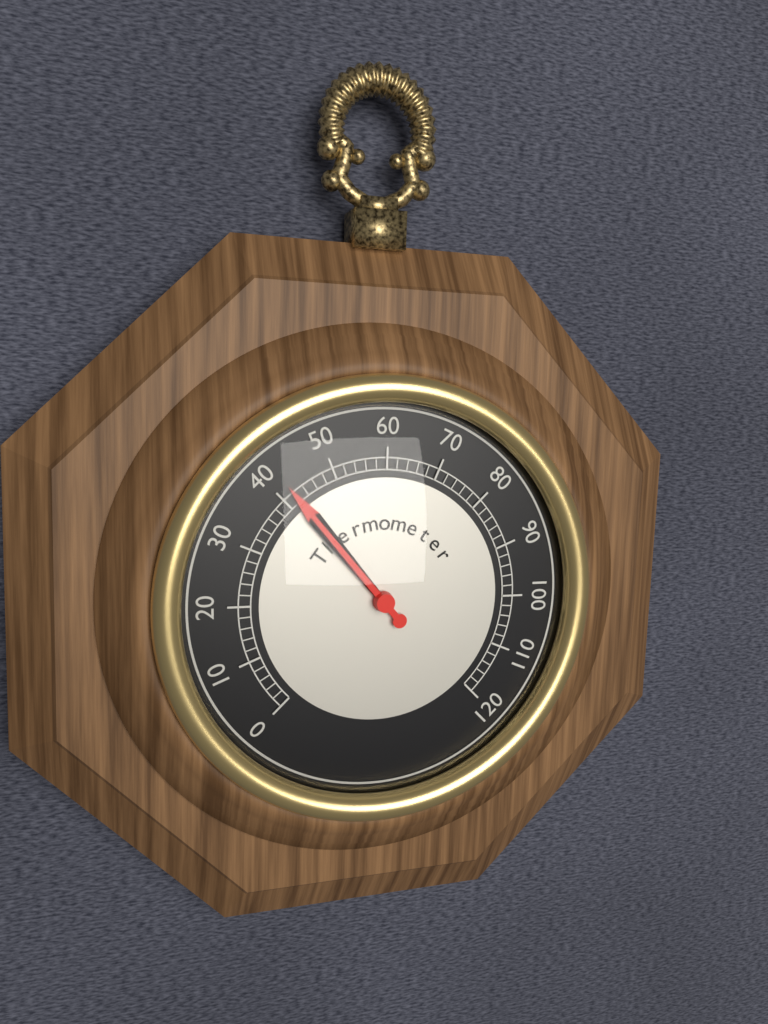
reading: 42 (no unit)
